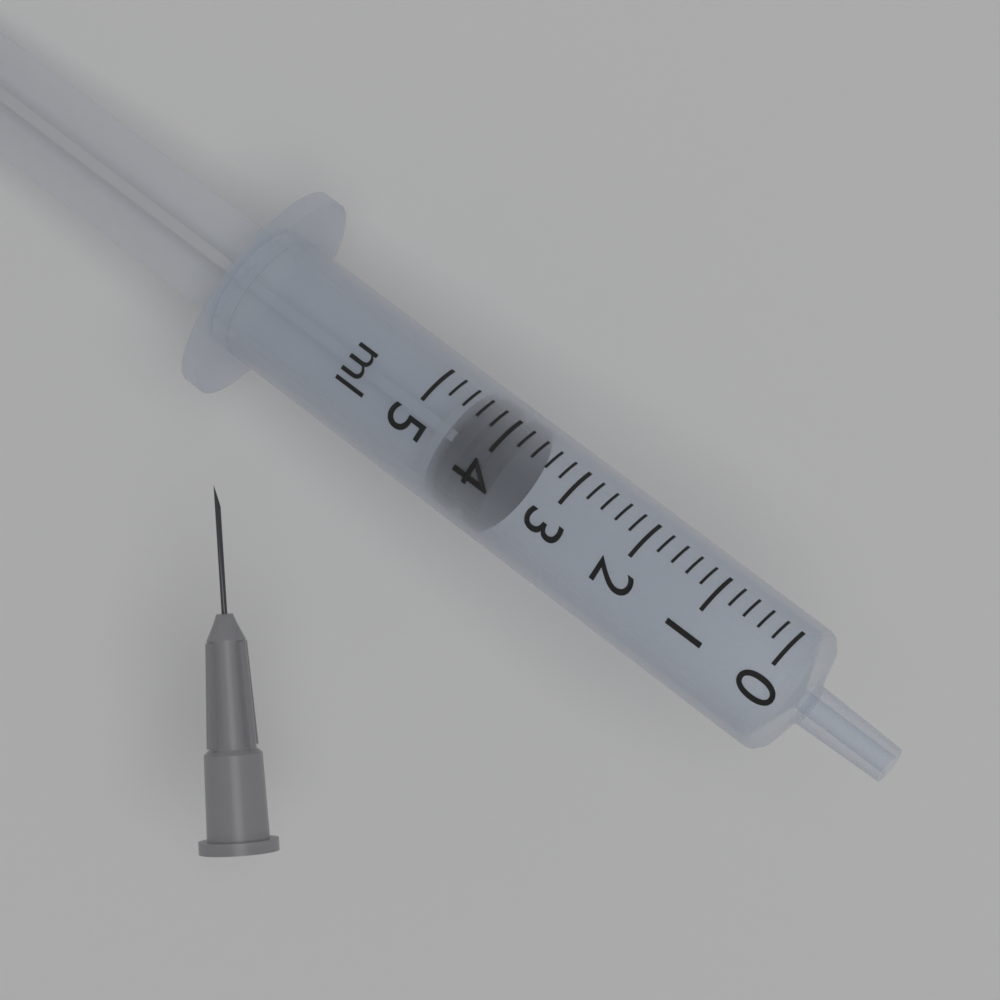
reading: 3.8 ml
